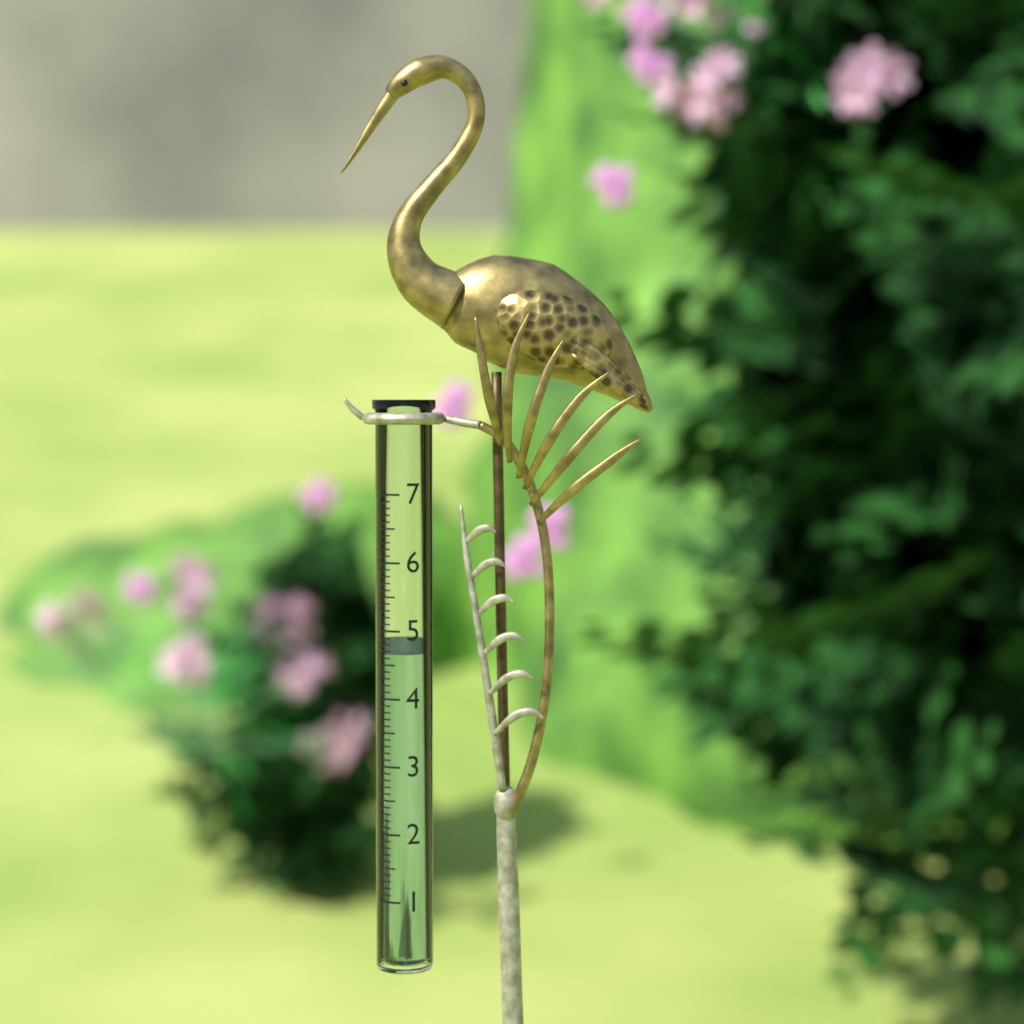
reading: 4.7 (no unit)
